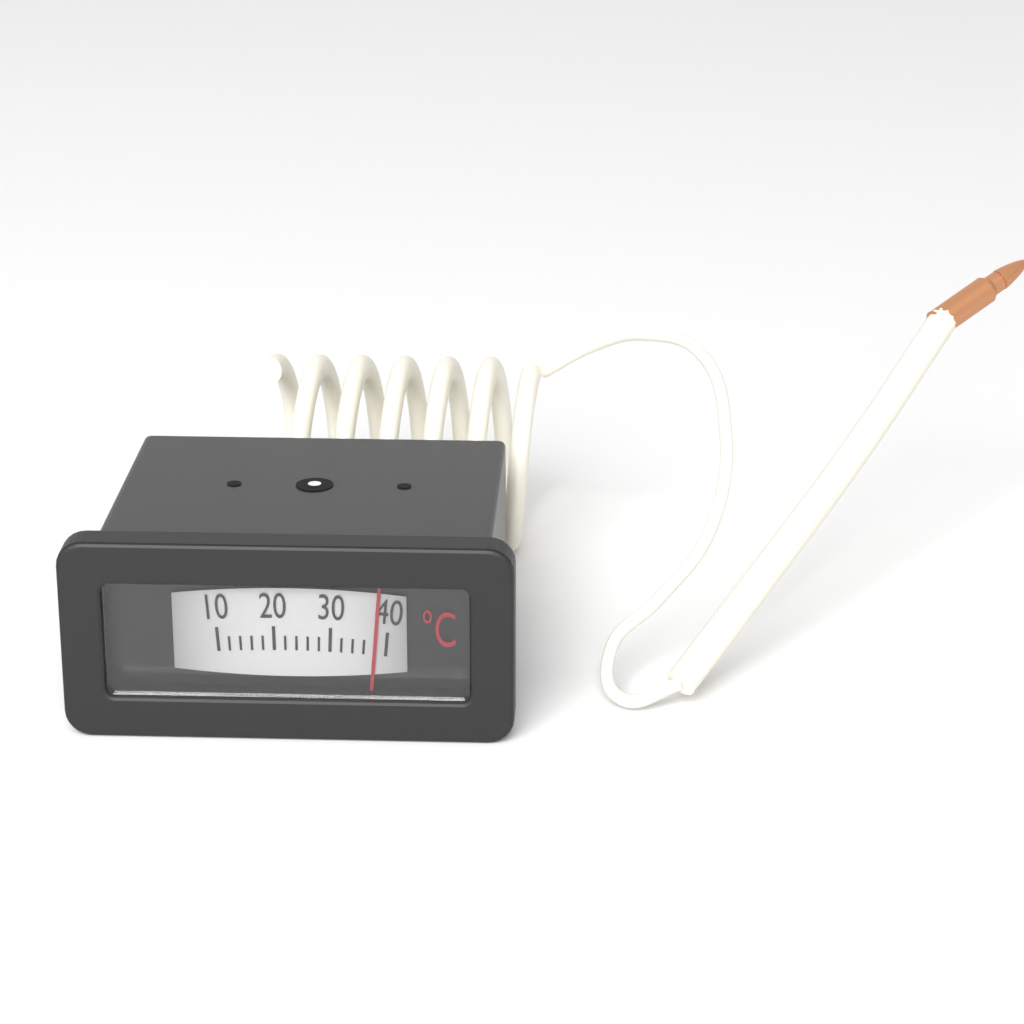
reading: 38 °C
